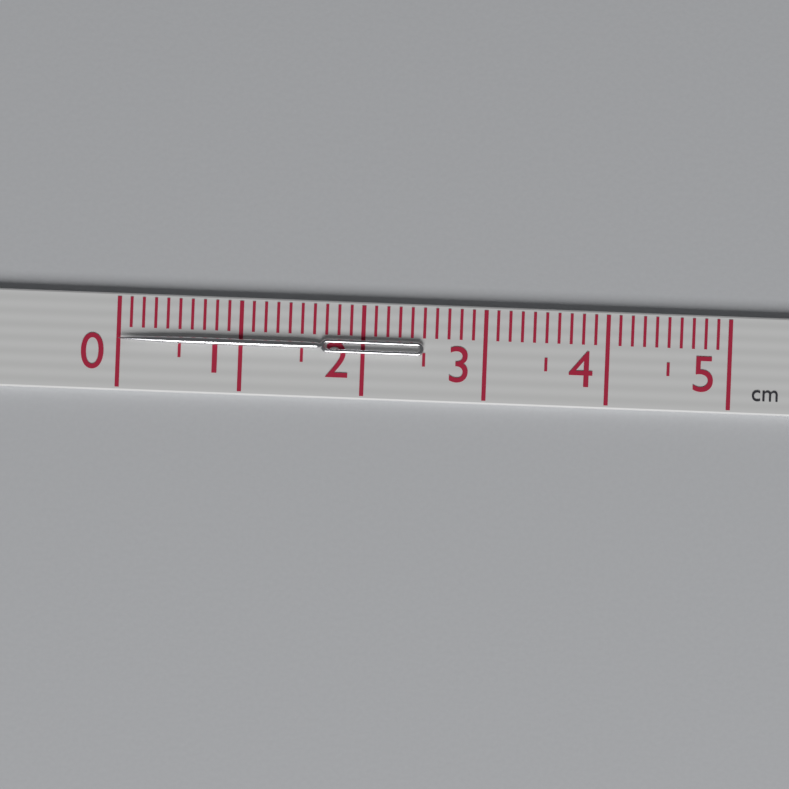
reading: 2.5 cm
